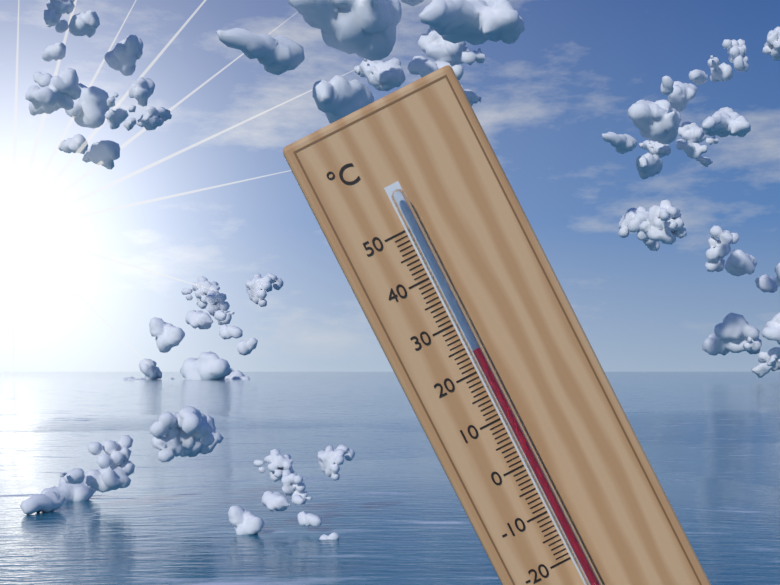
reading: 24 °C
